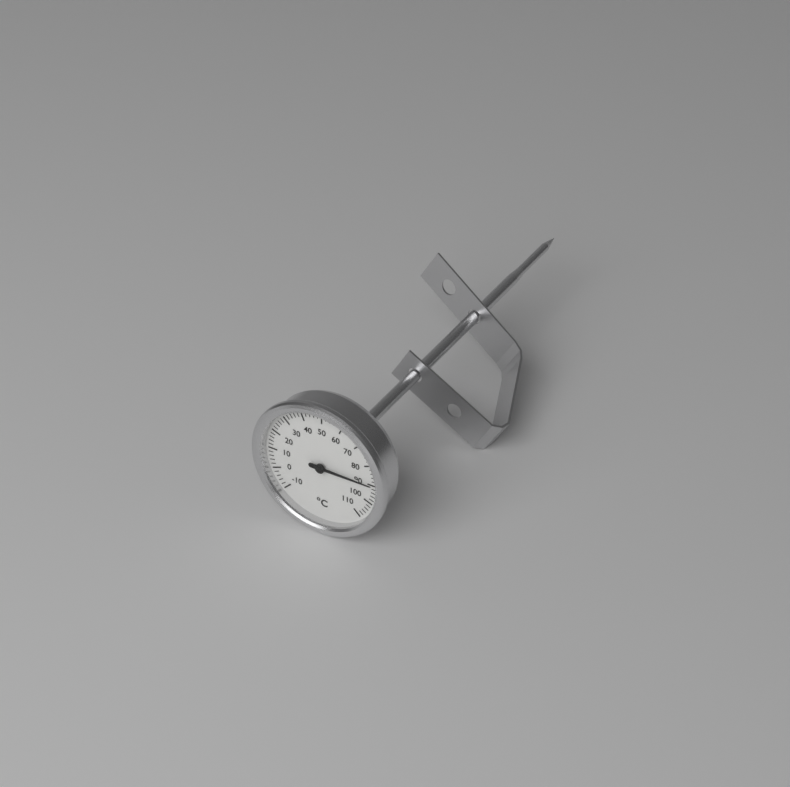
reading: 90 °C
